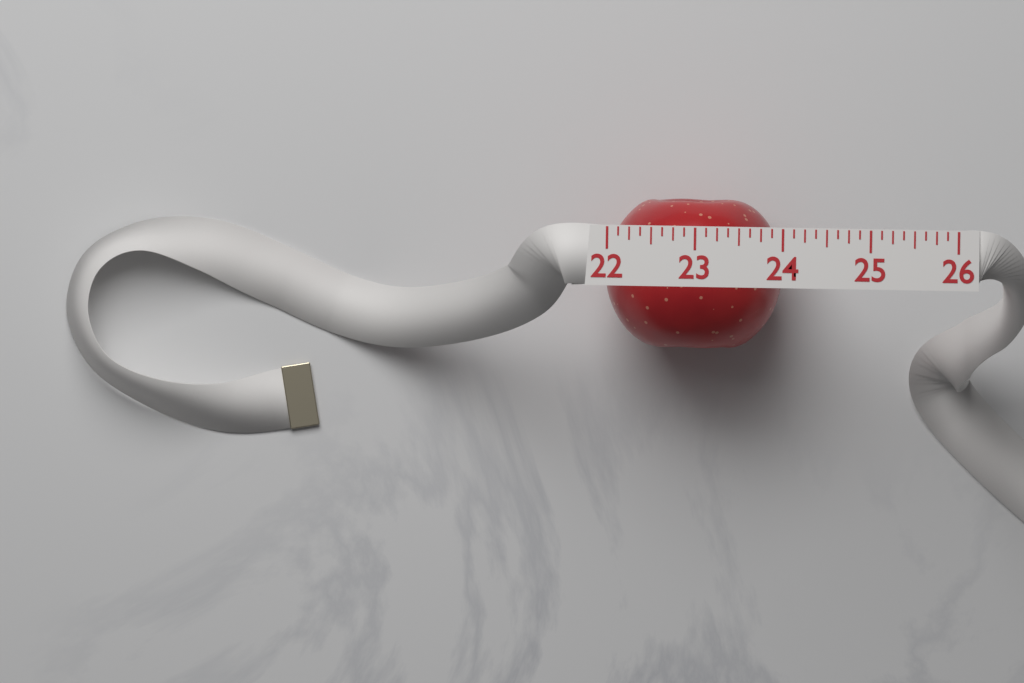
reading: 24.000 (no unit)
